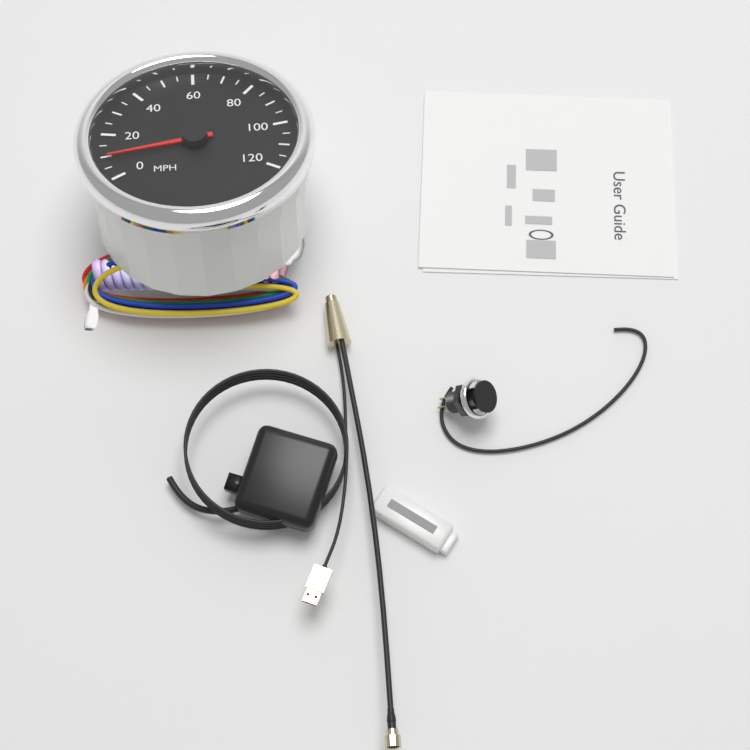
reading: 10 MPH
